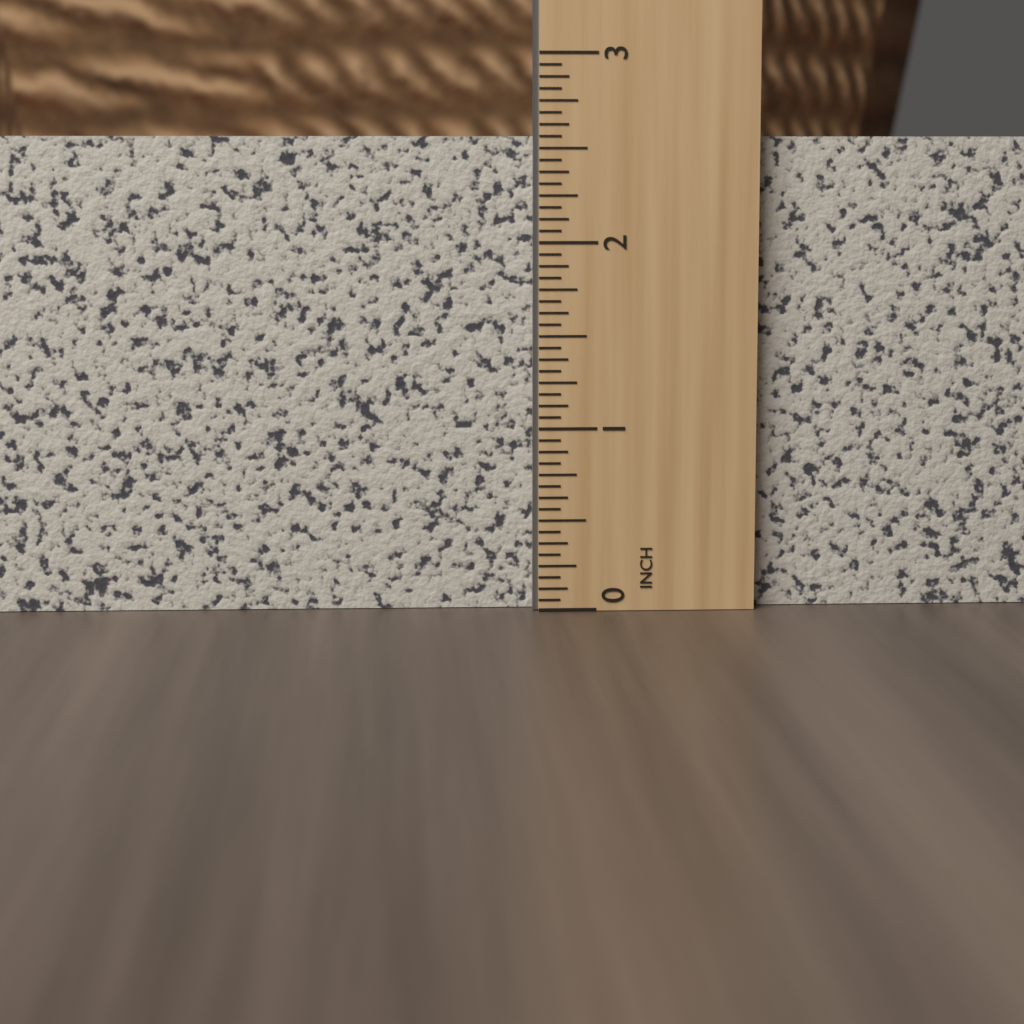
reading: 2.5625 in
